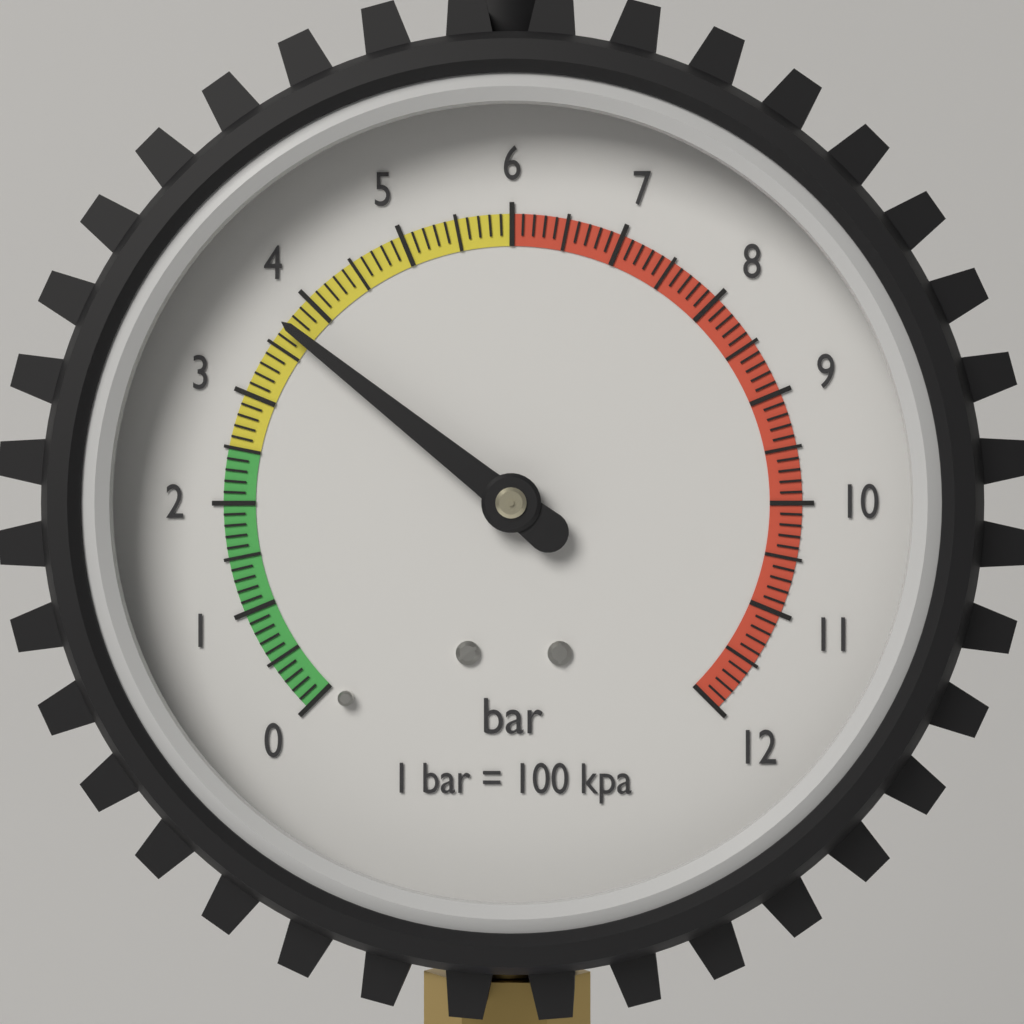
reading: 3.7 bar
